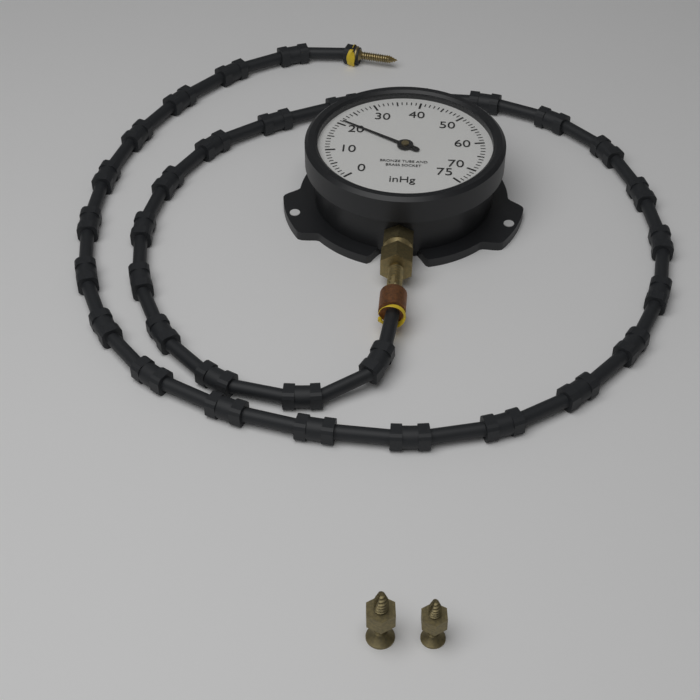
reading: 21 inHg
